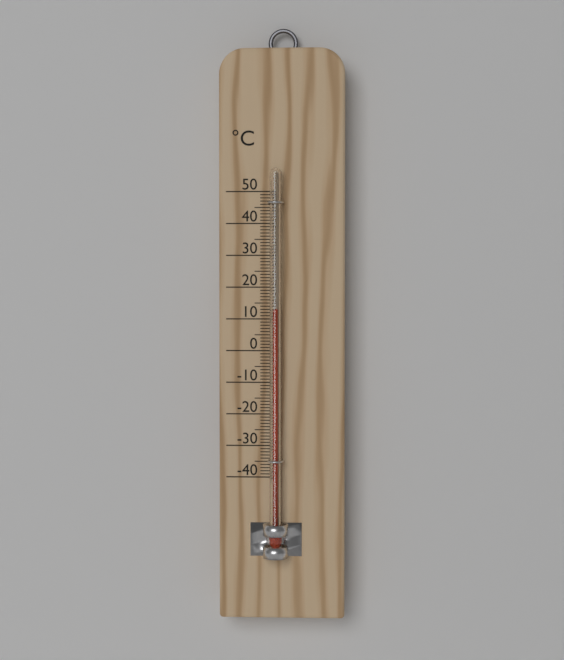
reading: 13 °C
